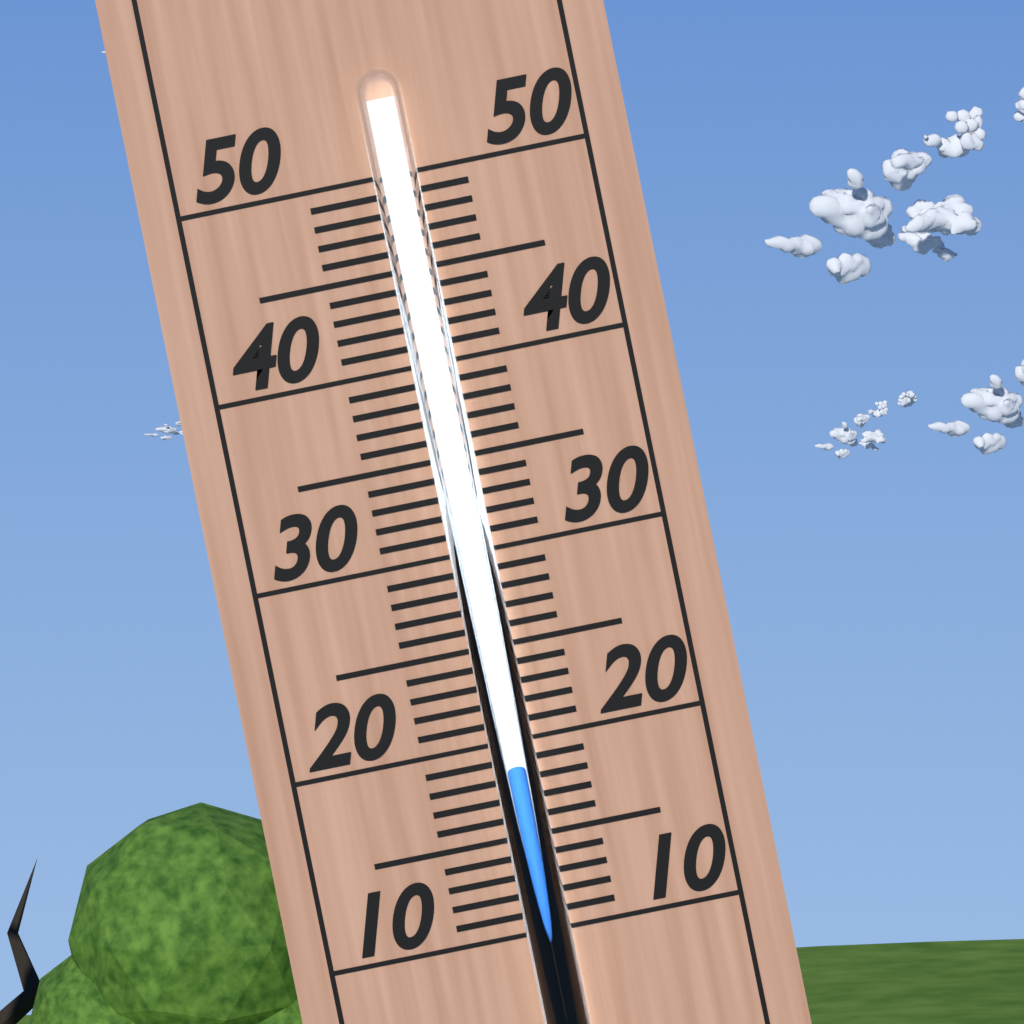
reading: 19 (no unit)
